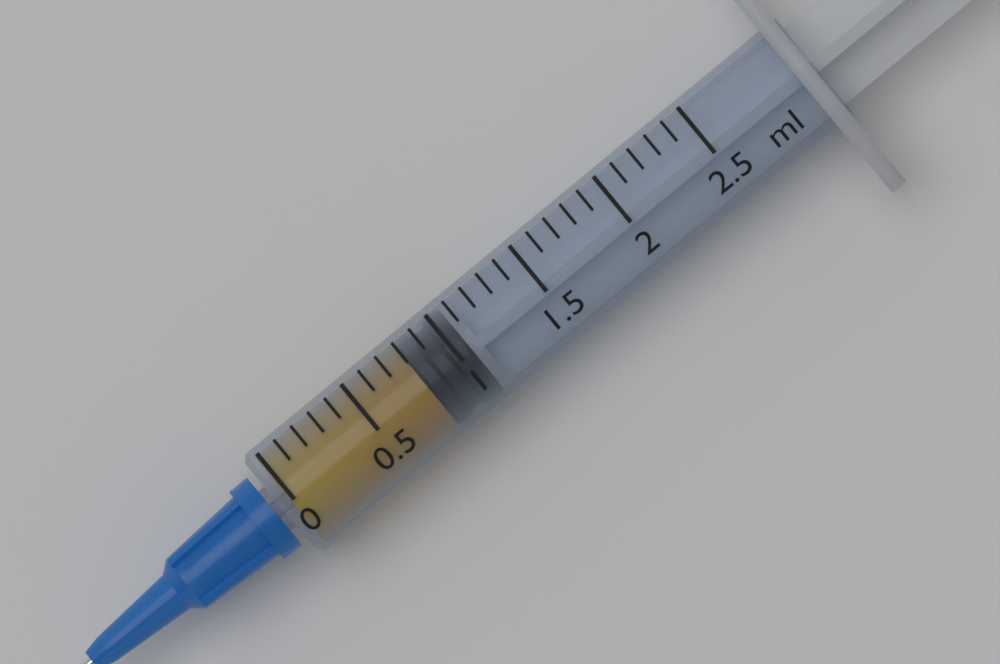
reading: 0.8 ml
